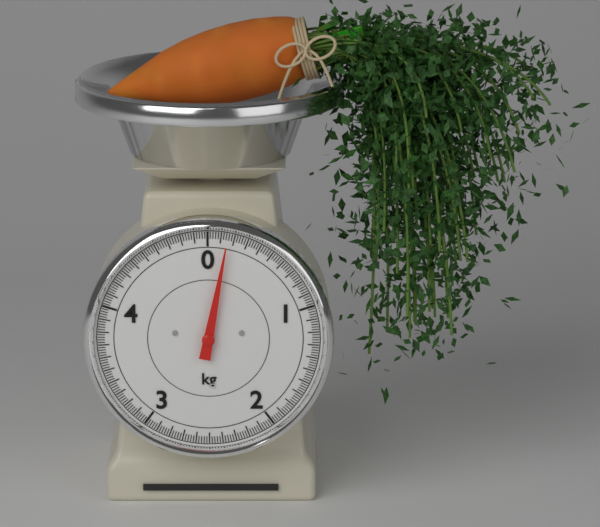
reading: 0.15 kg
